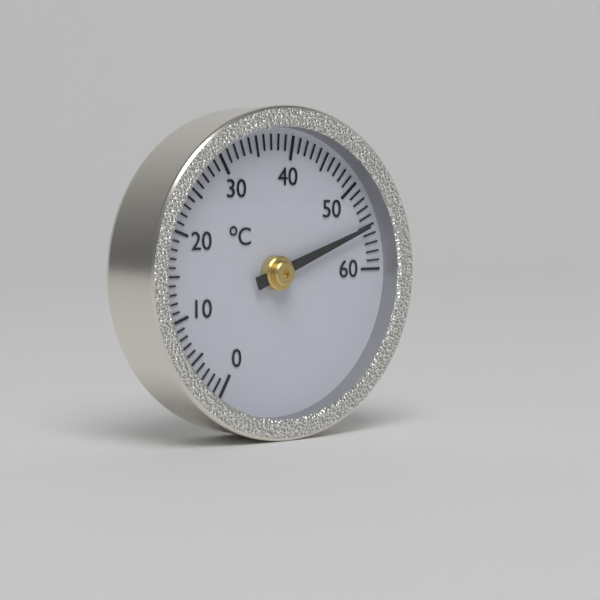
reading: 55 °C
